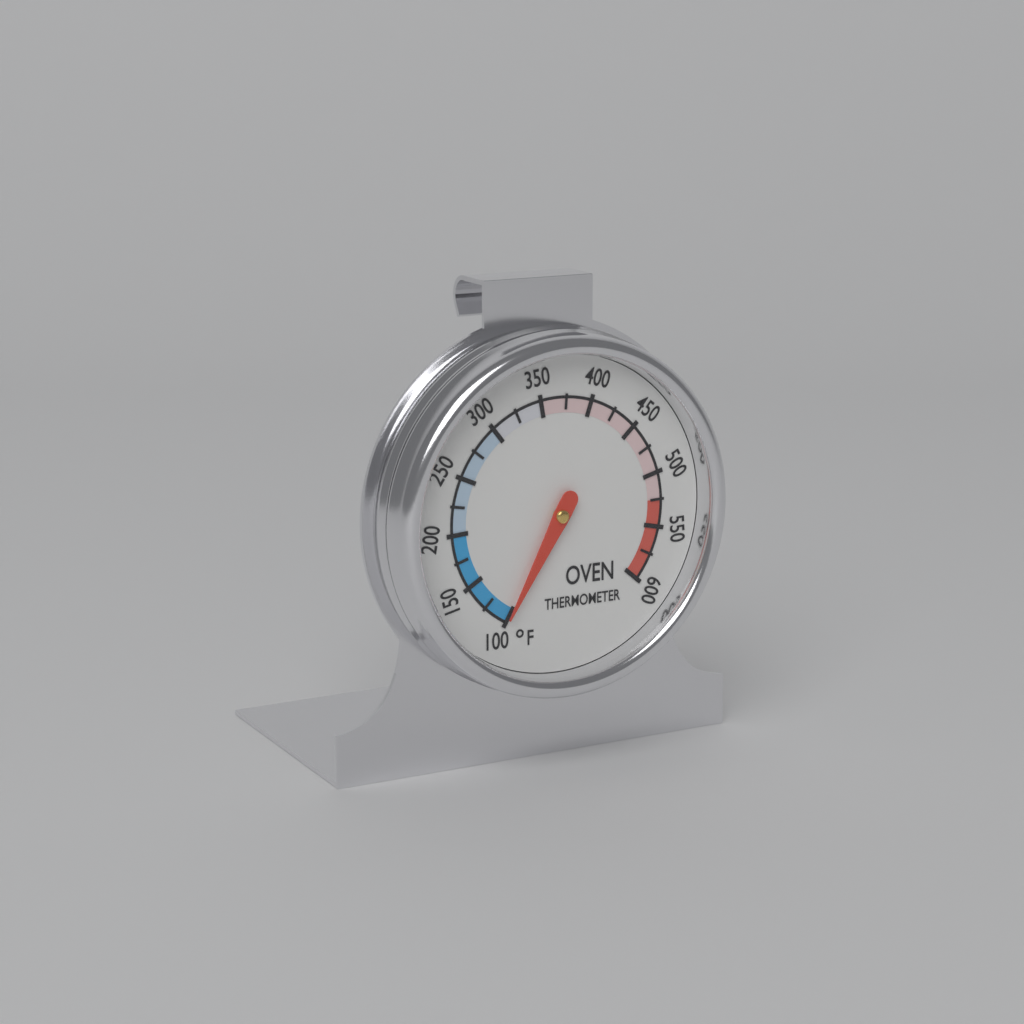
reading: 100 °F
